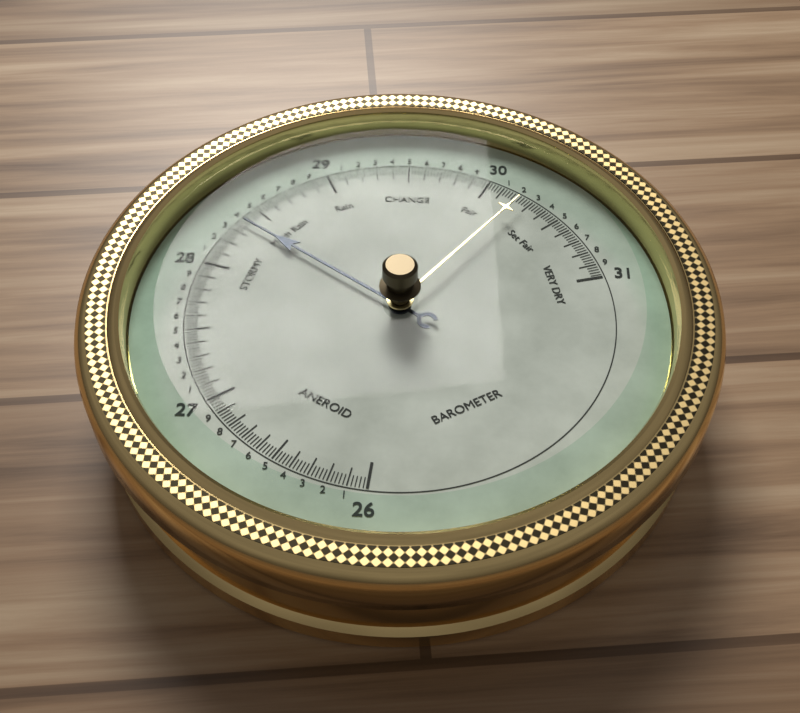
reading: 28.38 (no unit)
